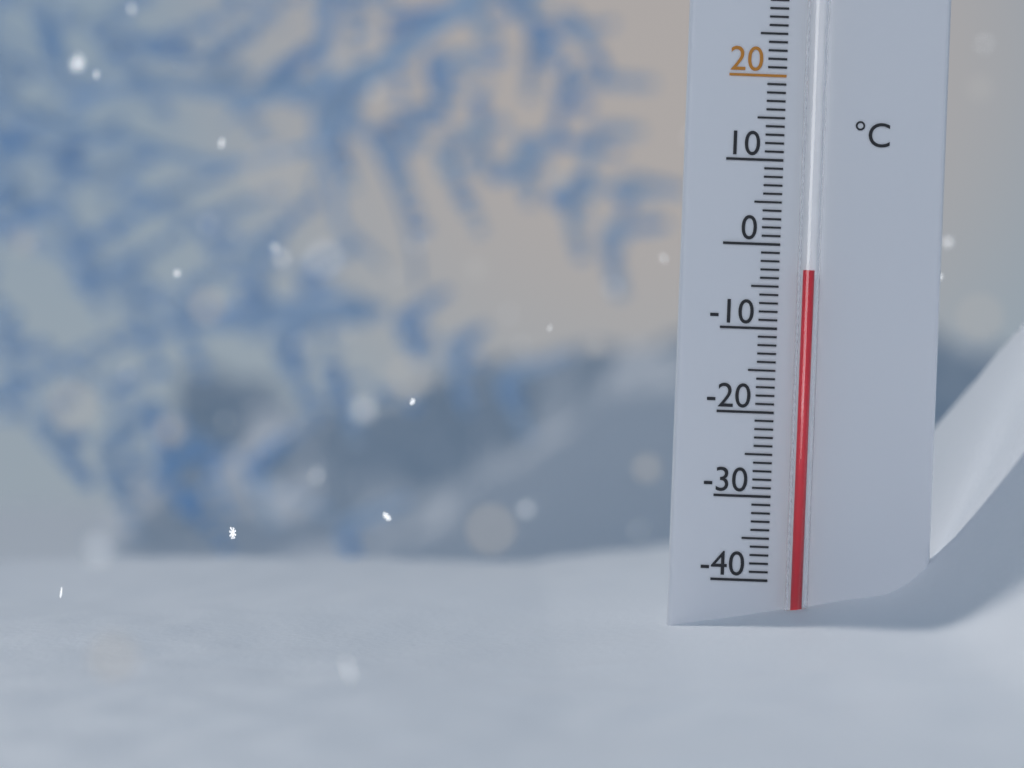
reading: -3 °C
